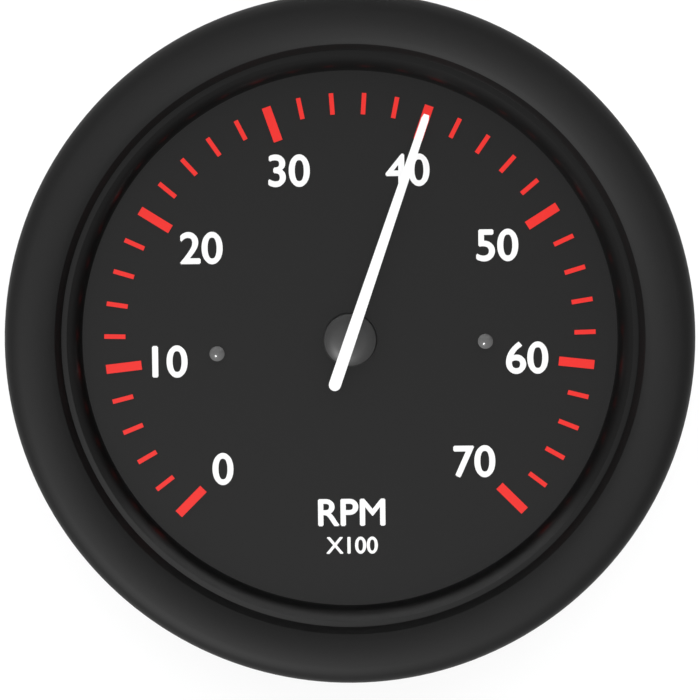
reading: 40 RPM x100
